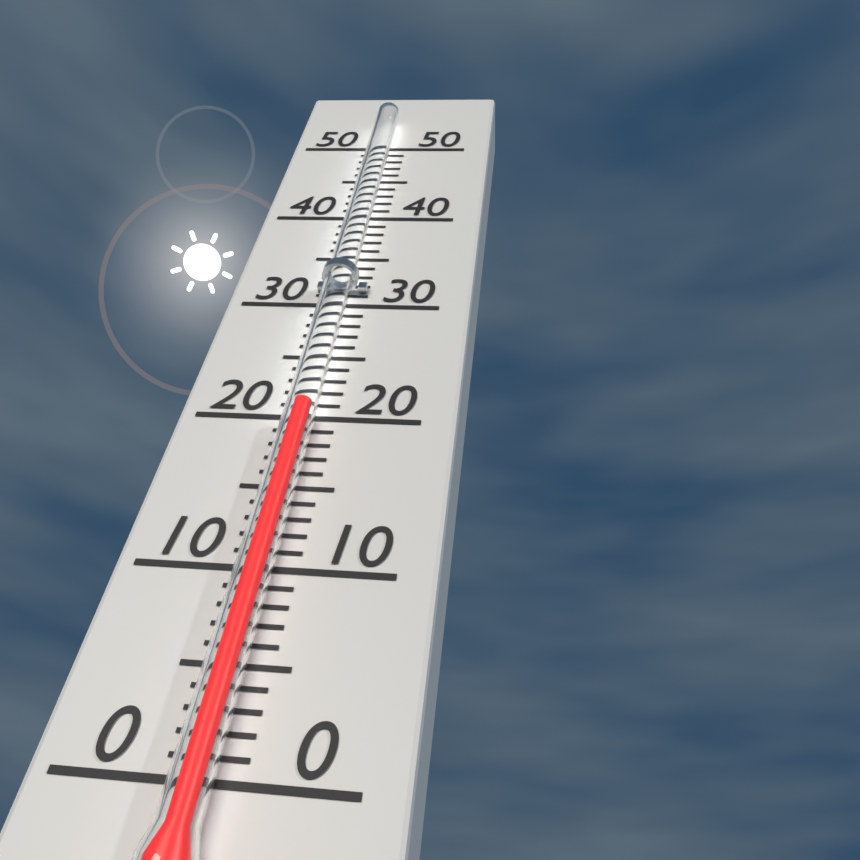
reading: 20 (no unit)
